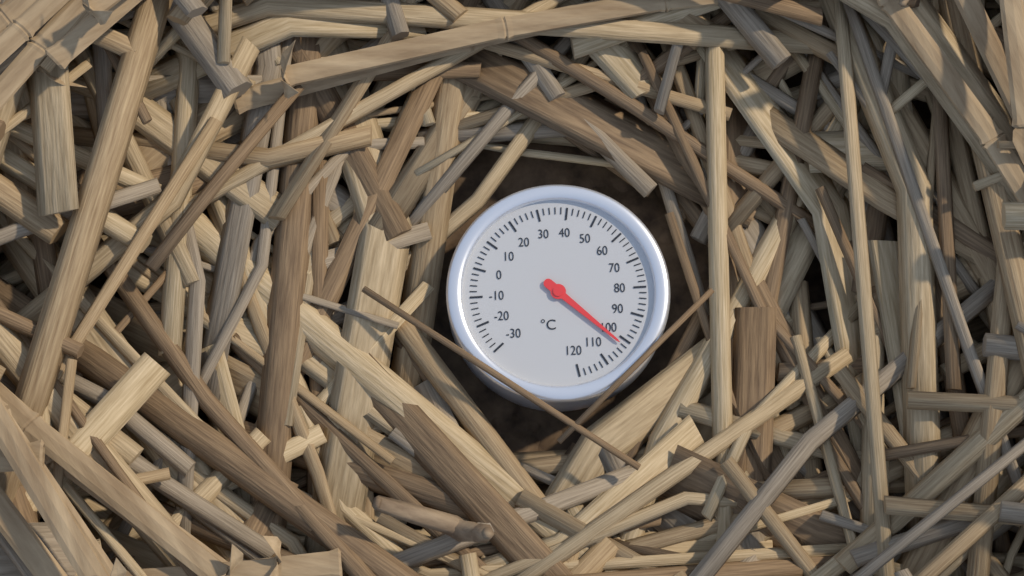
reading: 102 °C
